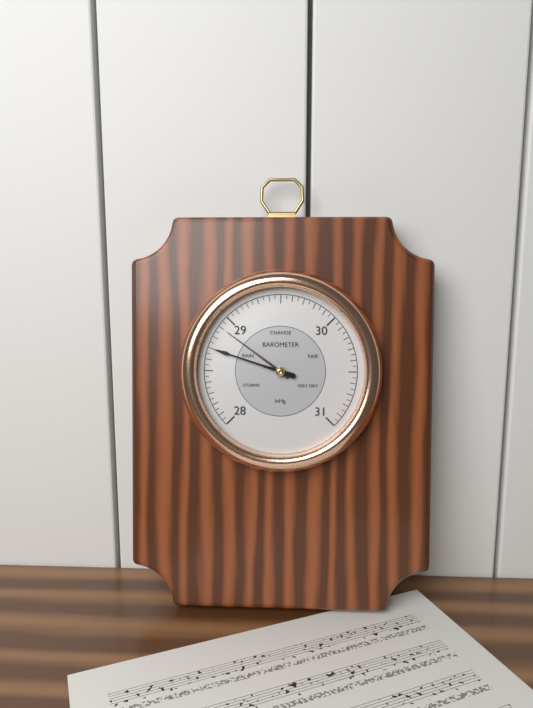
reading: 28.70 inHg
